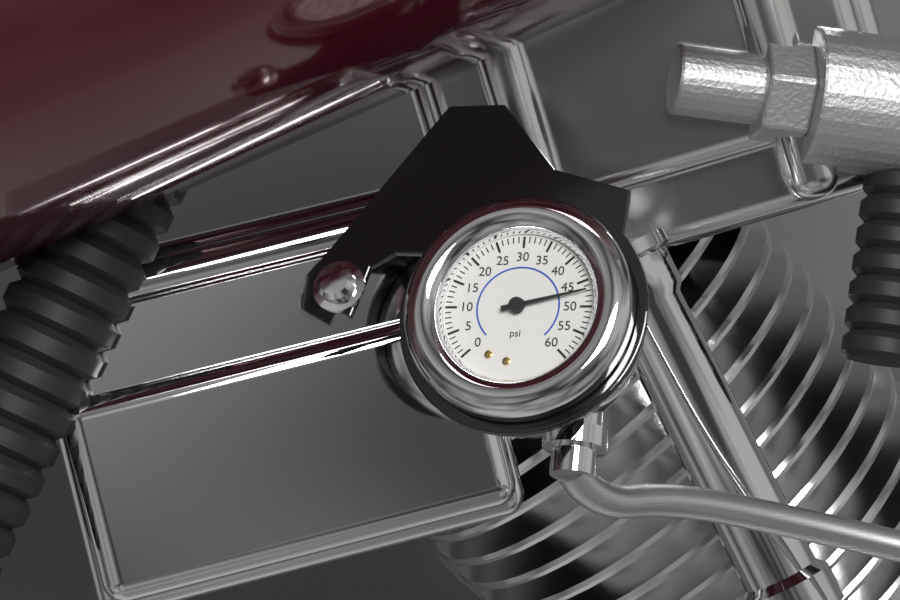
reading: 47 psi
